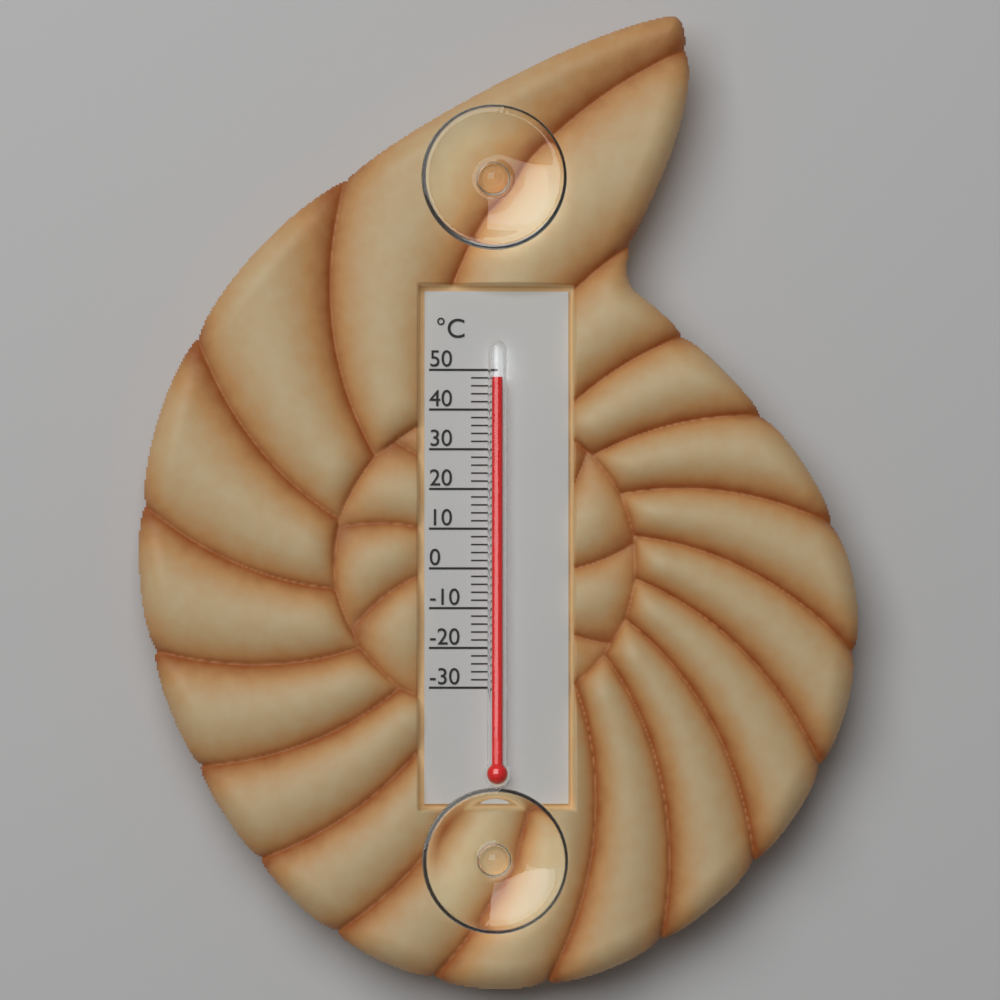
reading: 48 °C
